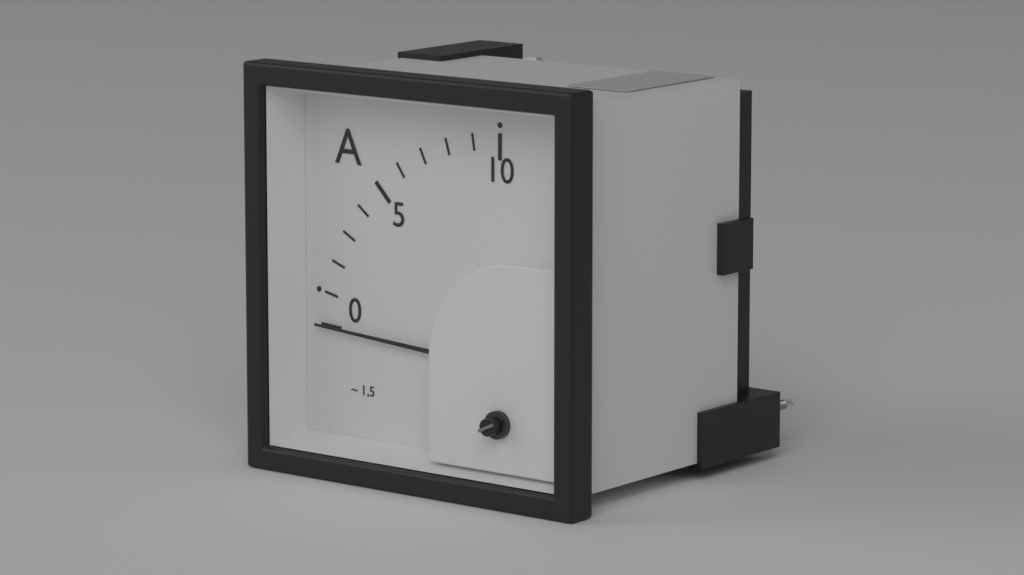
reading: 0 A
